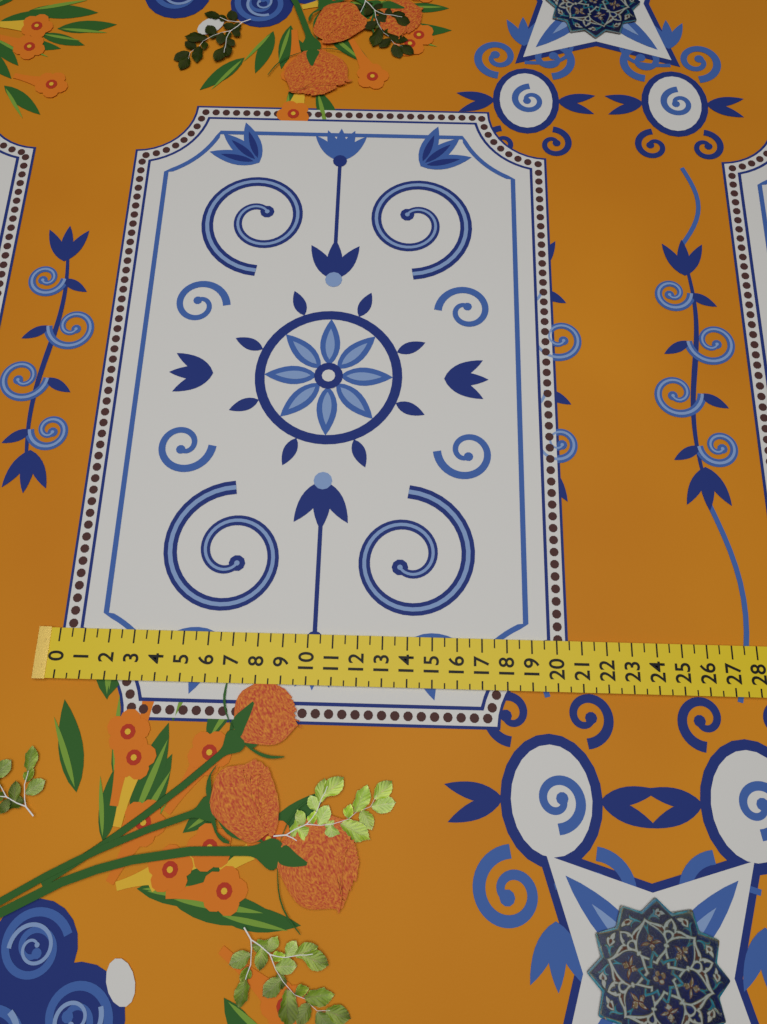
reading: 20.5 (no unit)
